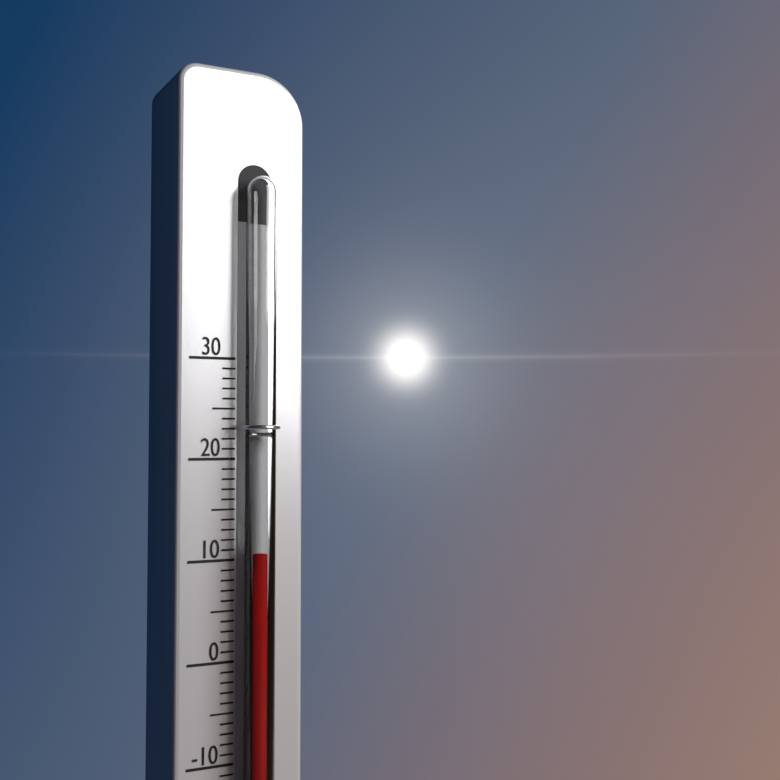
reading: 11 (no unit)
